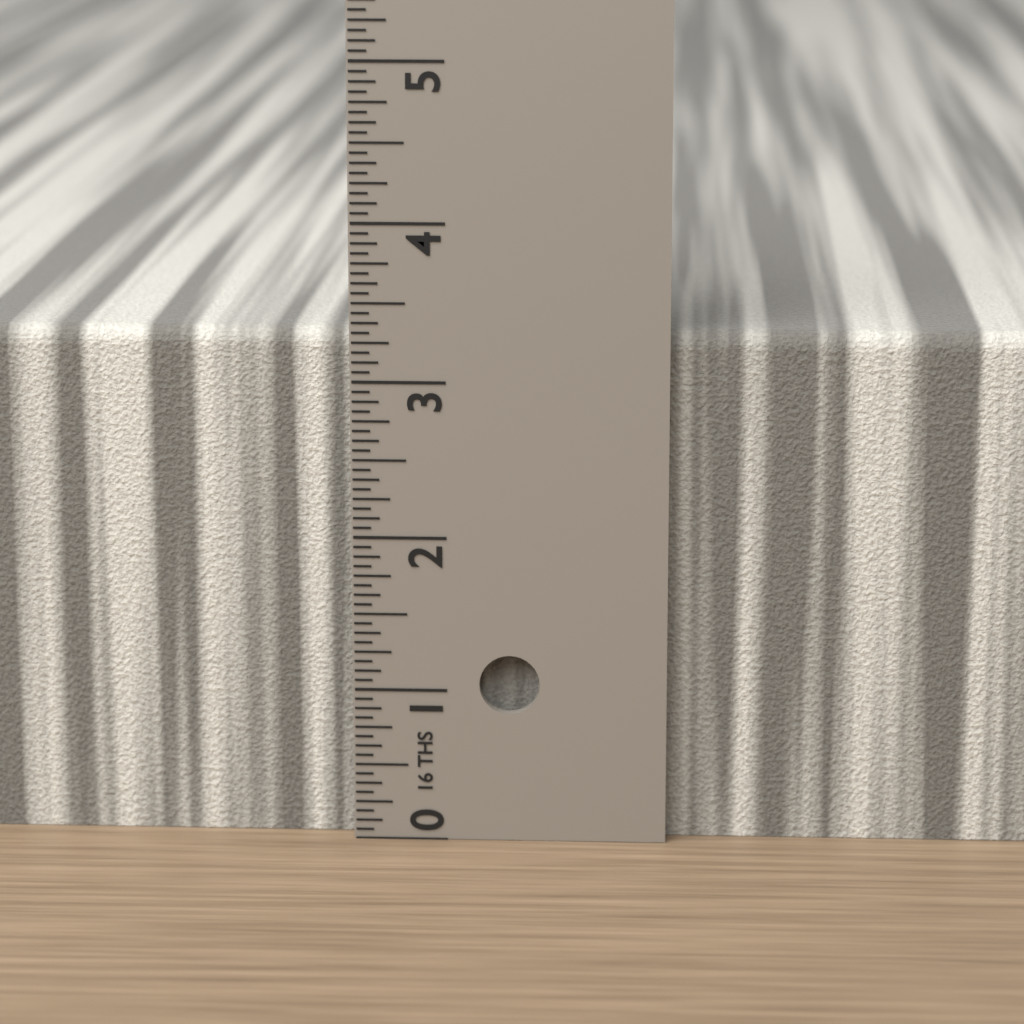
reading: 3.3125 in
